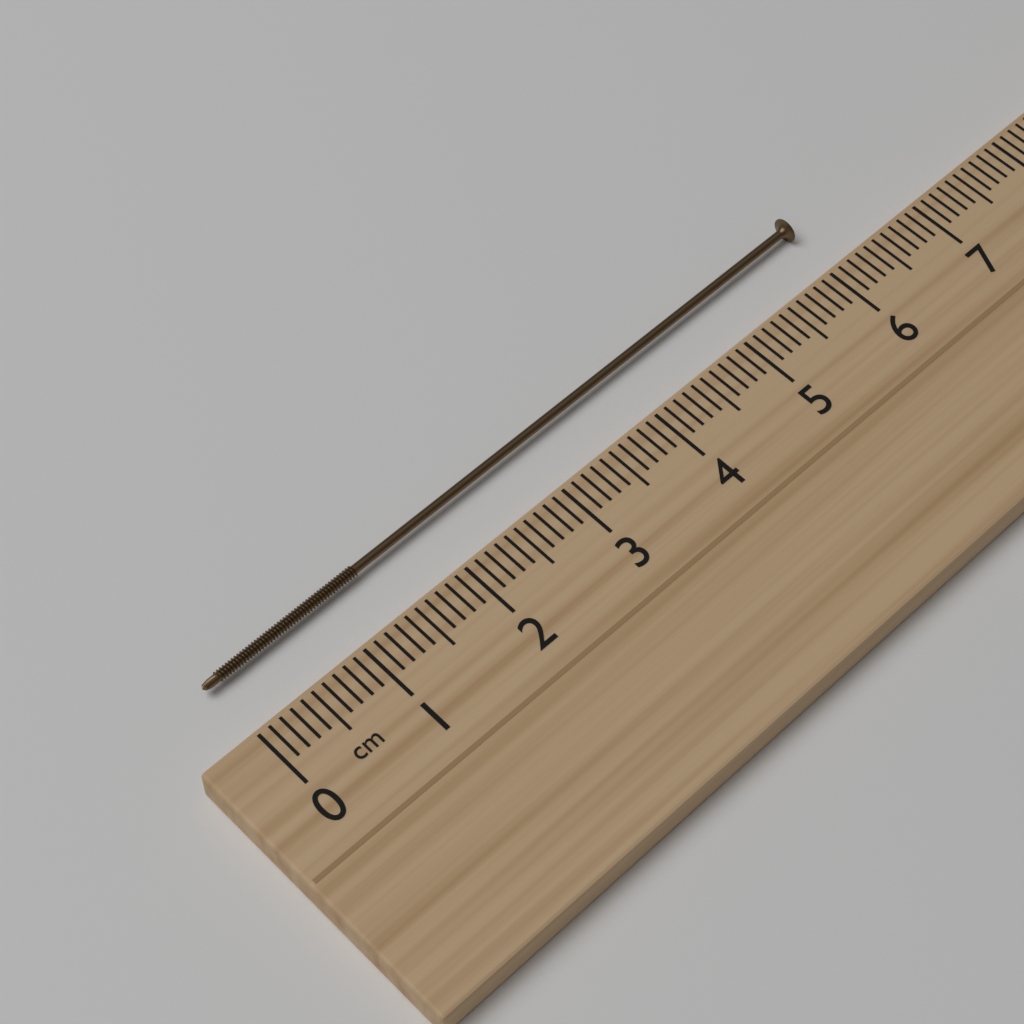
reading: 6.2 cm
